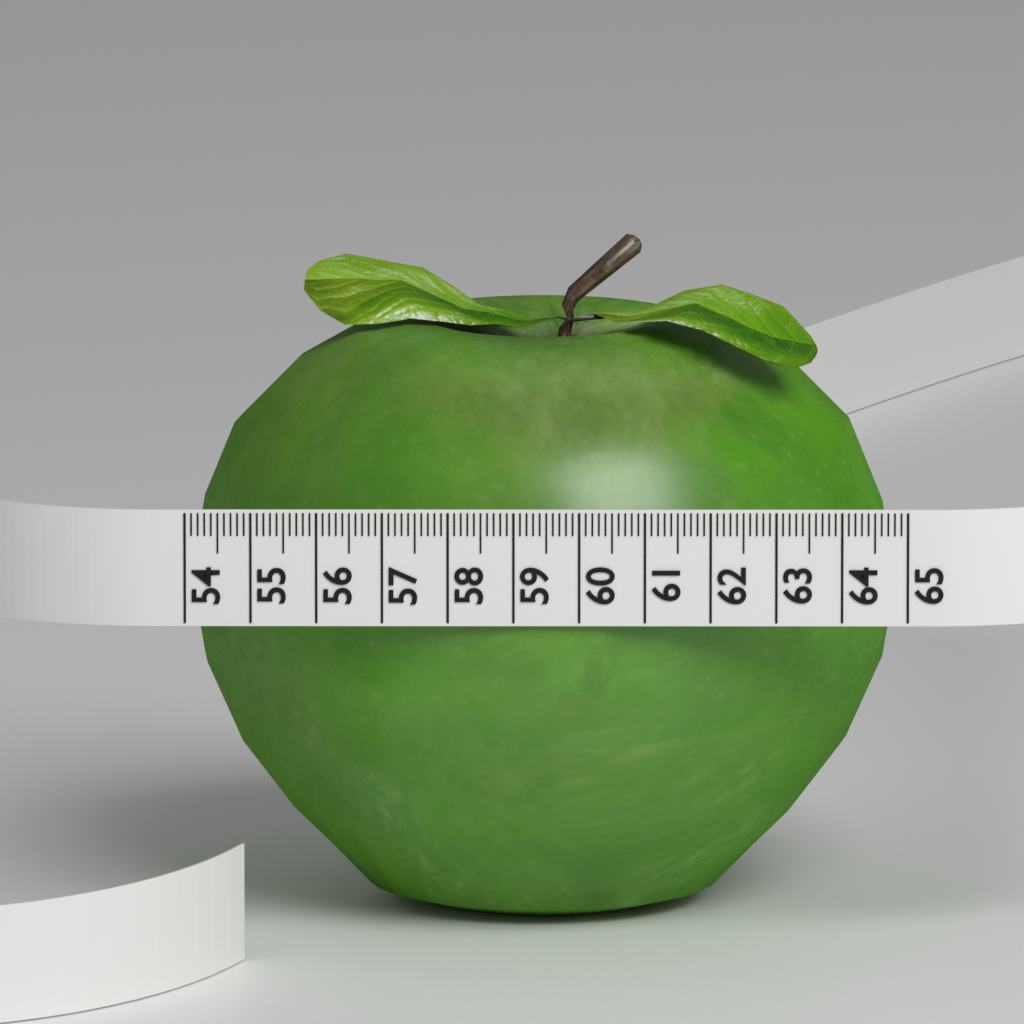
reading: 64.9 (no unit)
